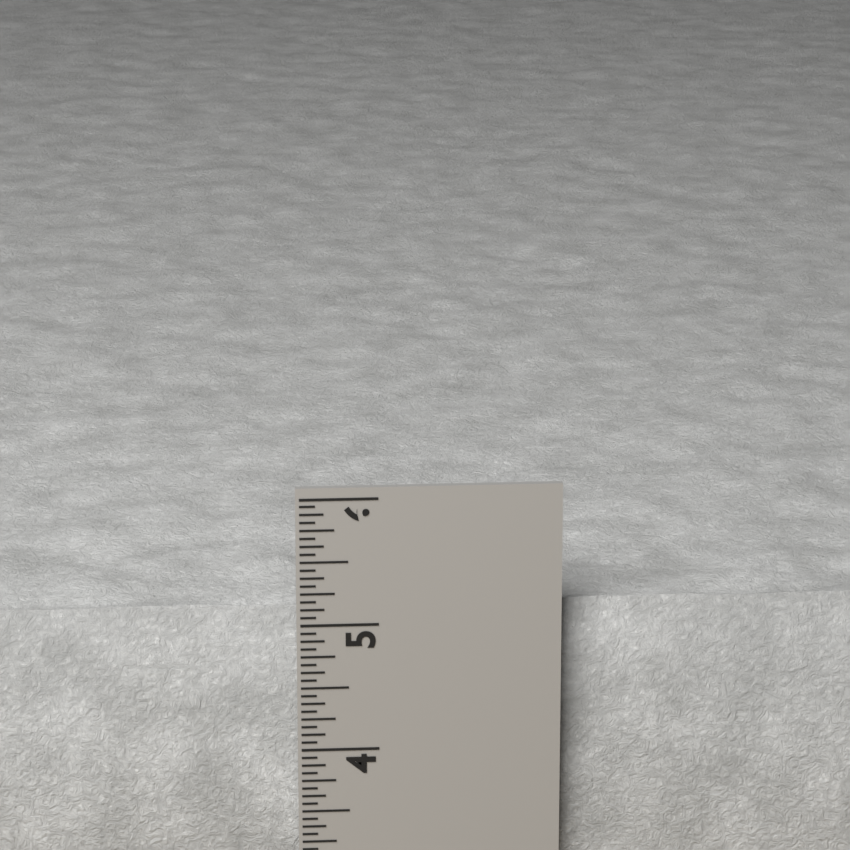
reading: 5.1250 in
